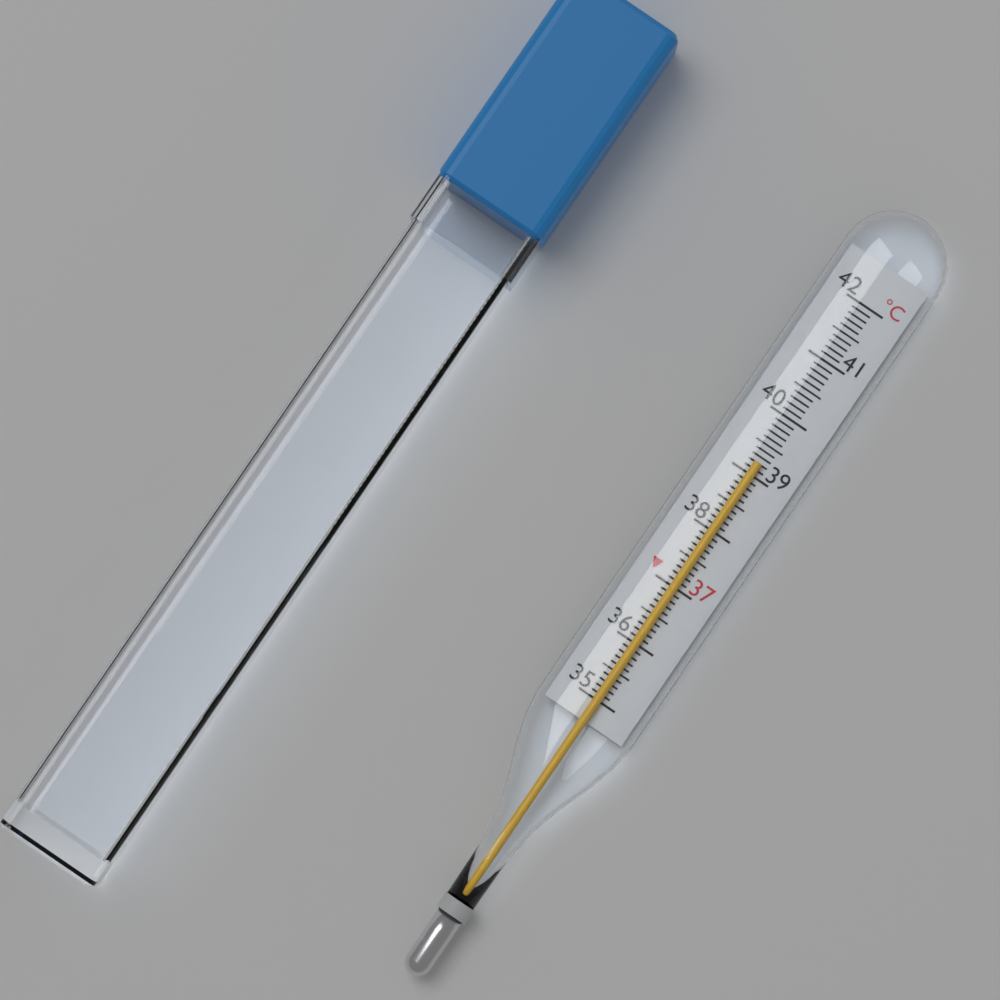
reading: 39.2 °C
